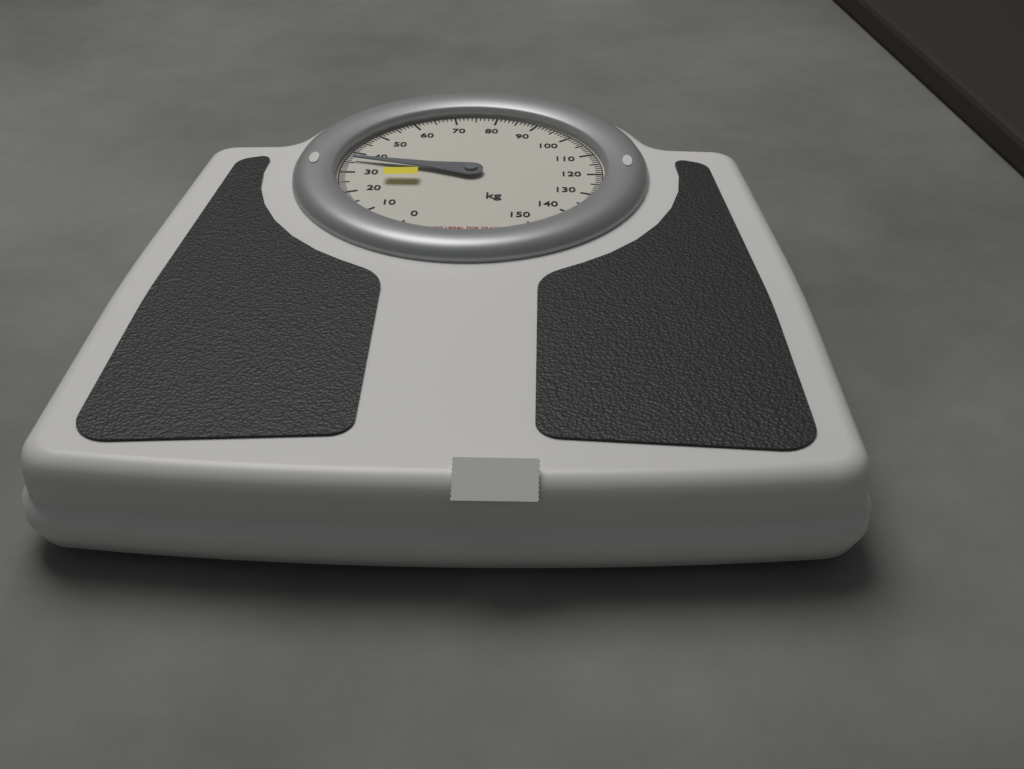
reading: 36 kg
